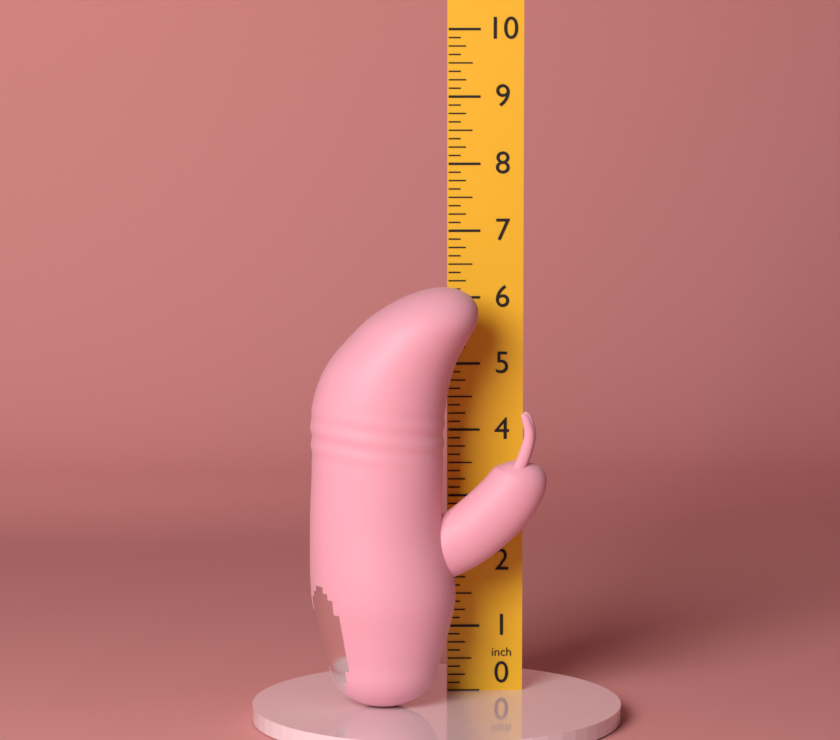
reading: 6.250 in
